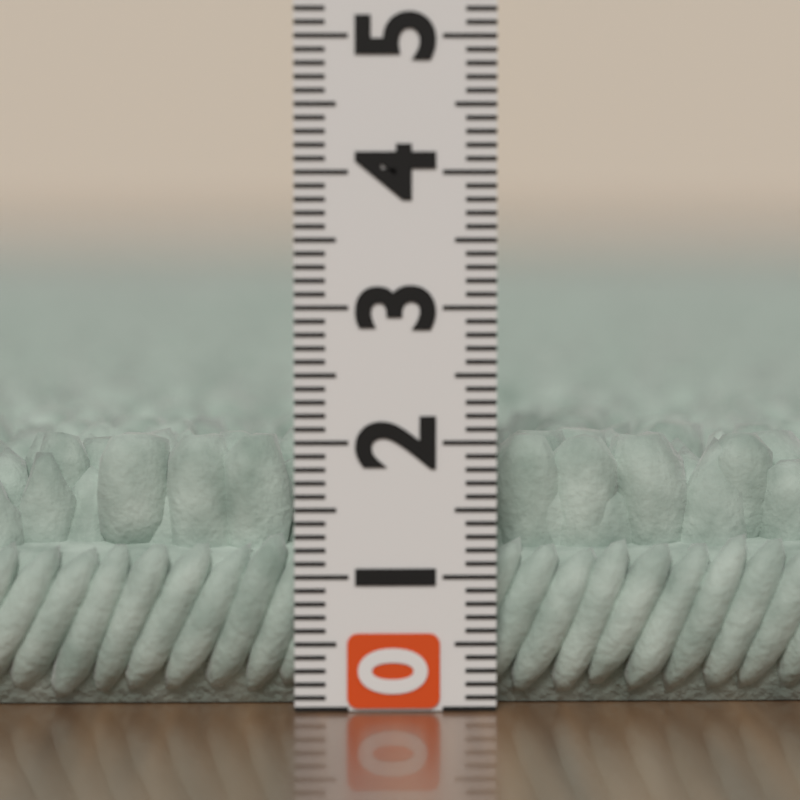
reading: 2.0 (no unit)
